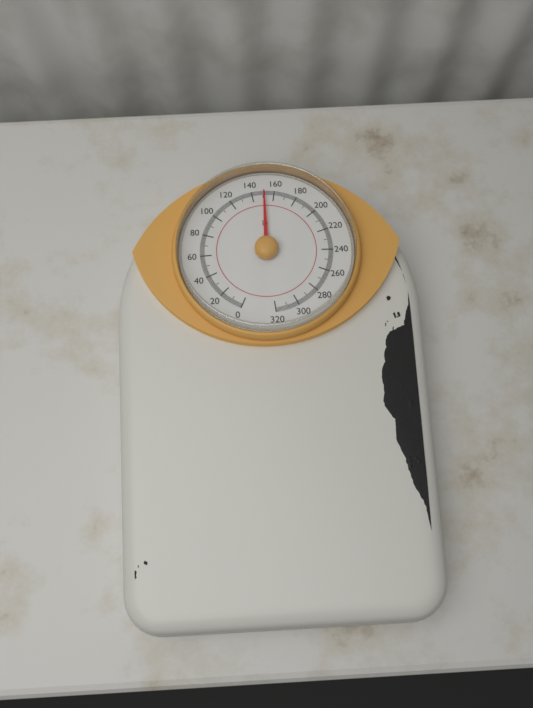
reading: 151 lb
